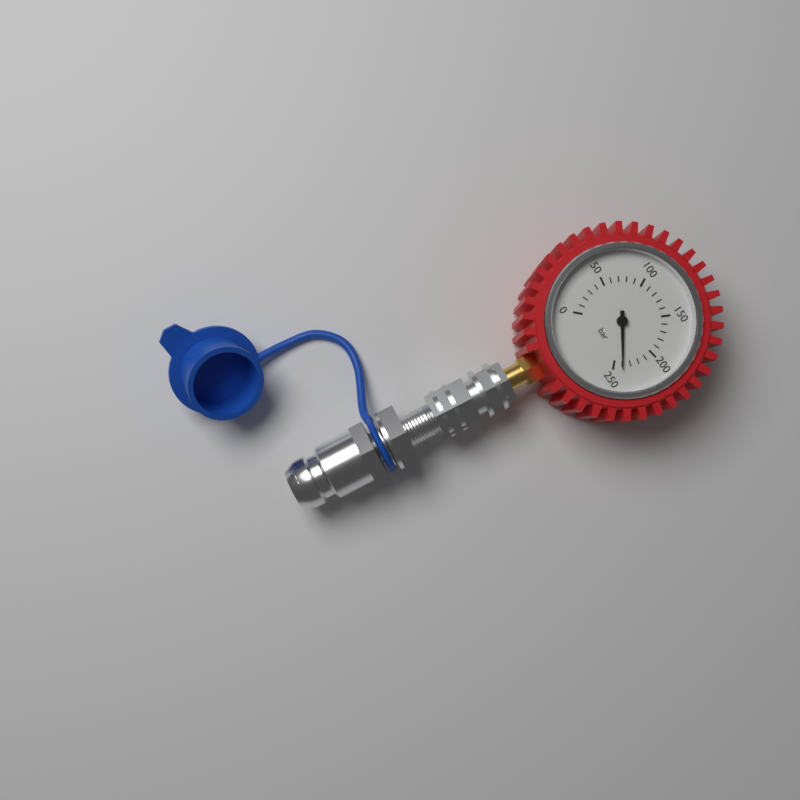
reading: 240 bar
